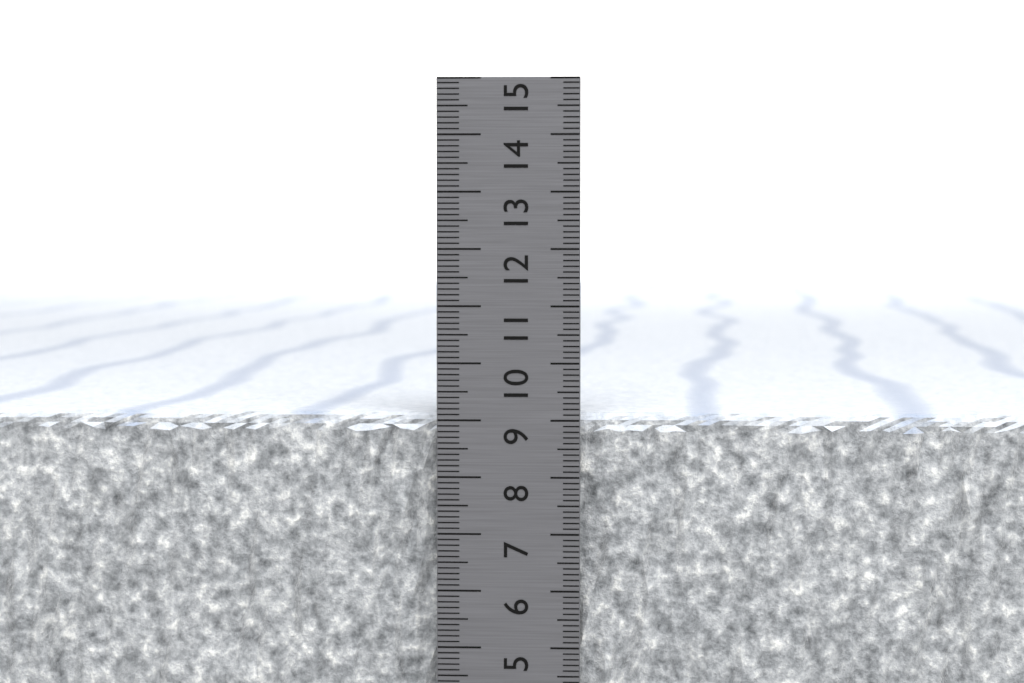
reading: 9.1 cm
